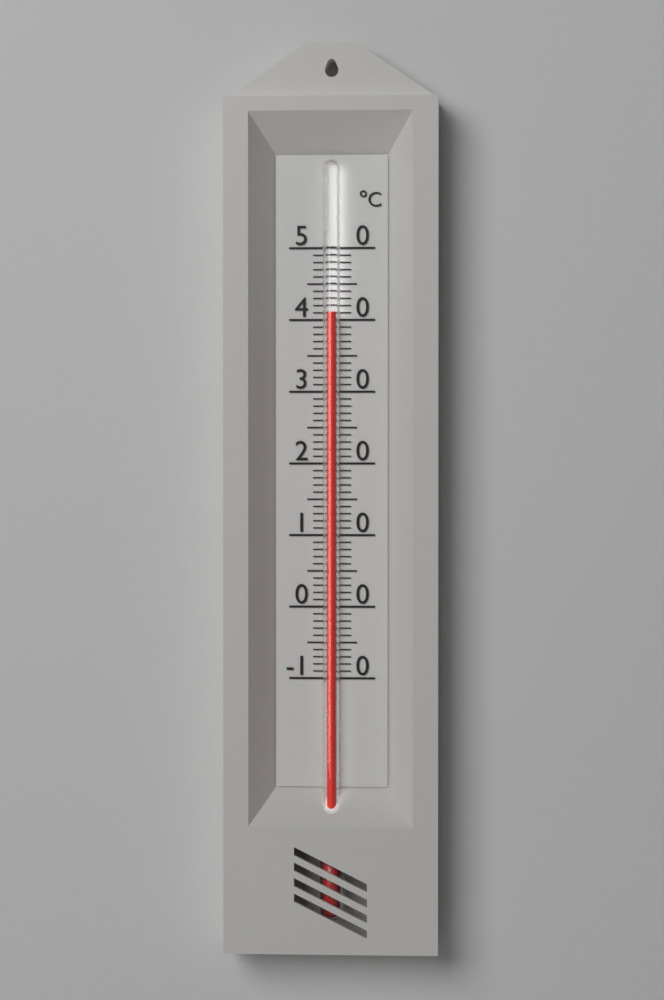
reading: 41 °C
